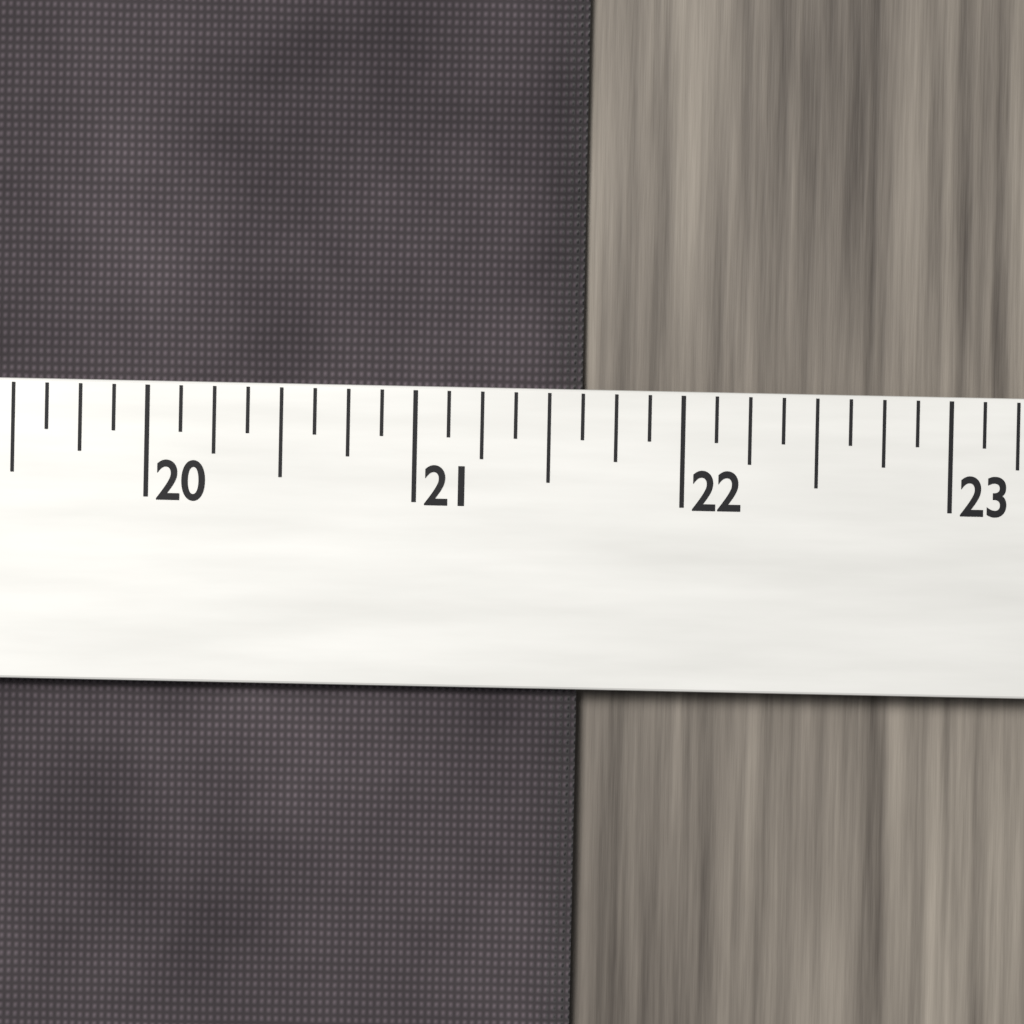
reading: 21.625 (no unit)
